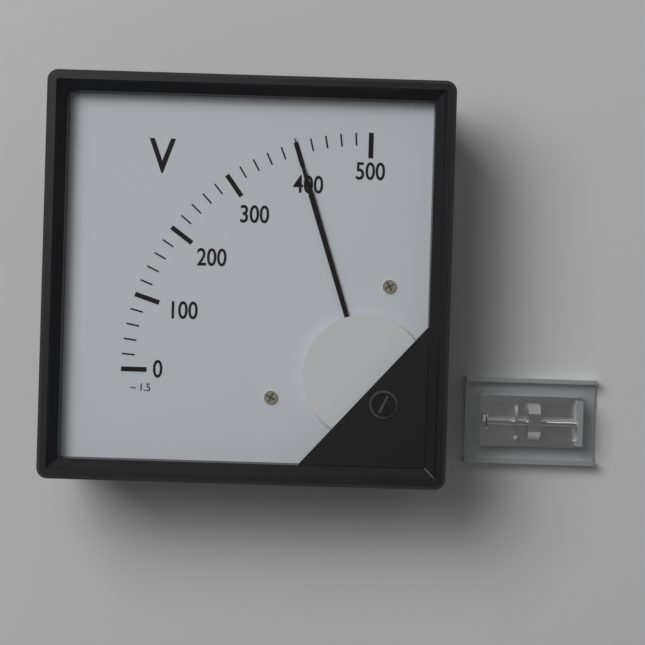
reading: 400 V
